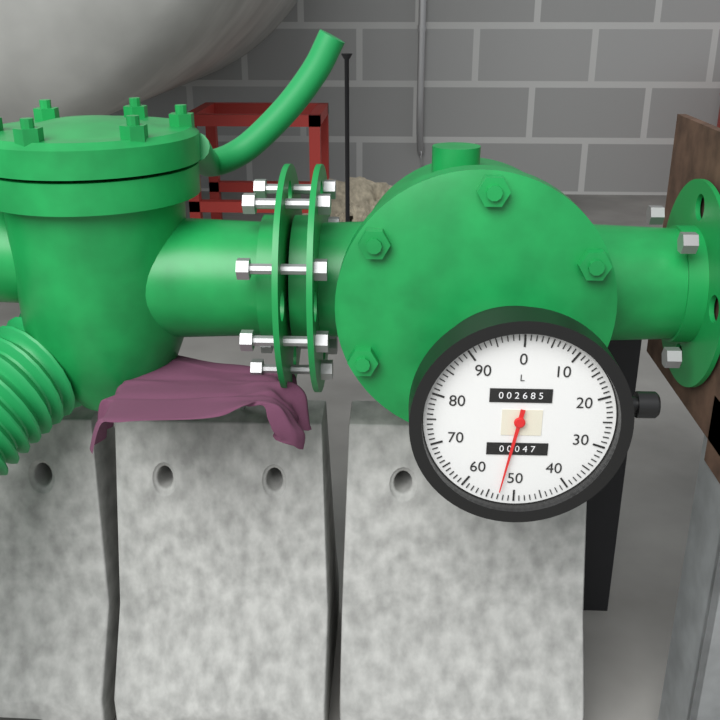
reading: 53 L
